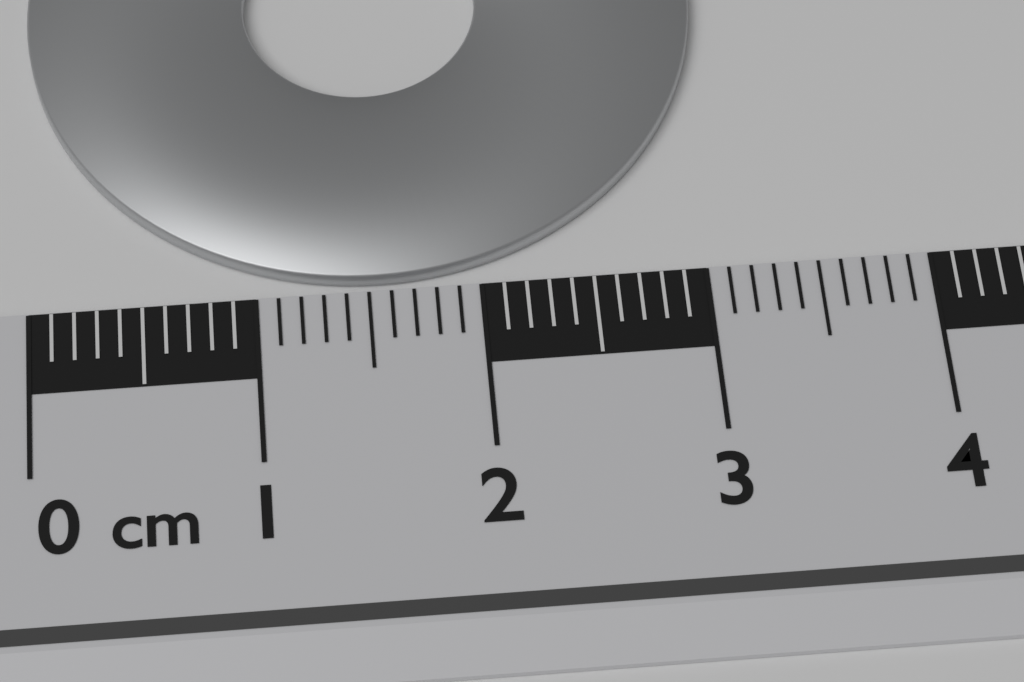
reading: 3.1 cm
